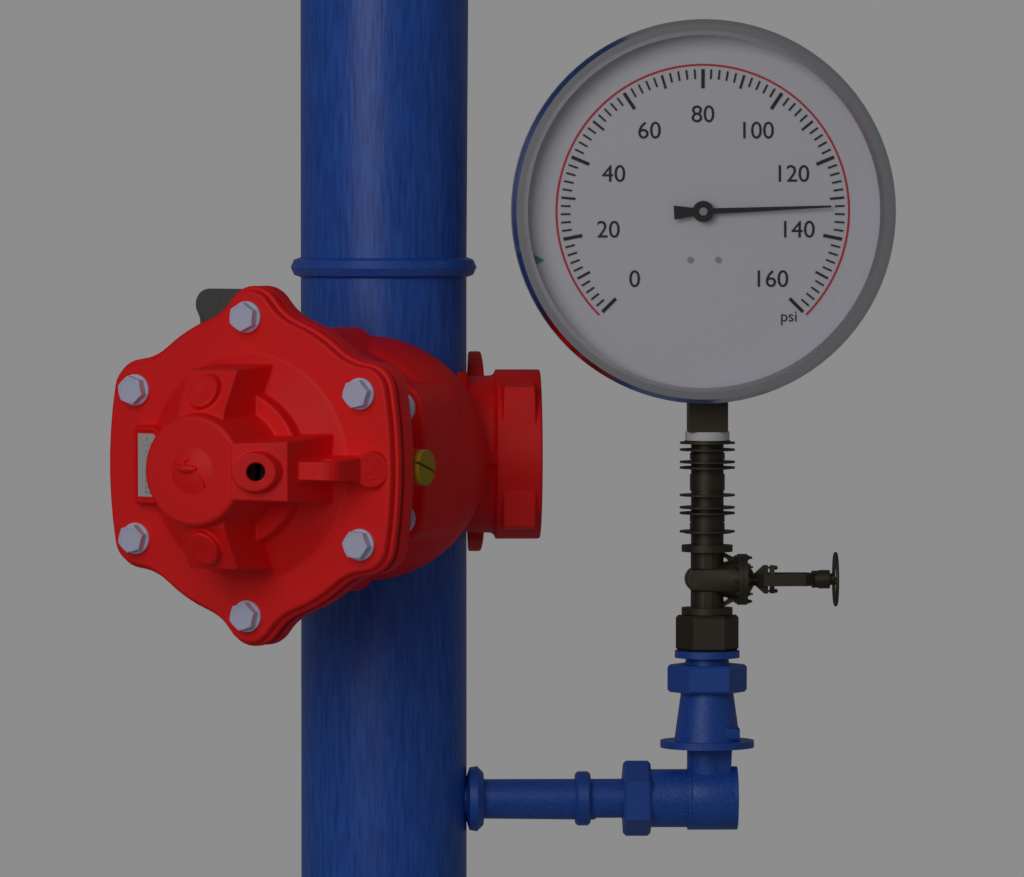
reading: 132 psi
